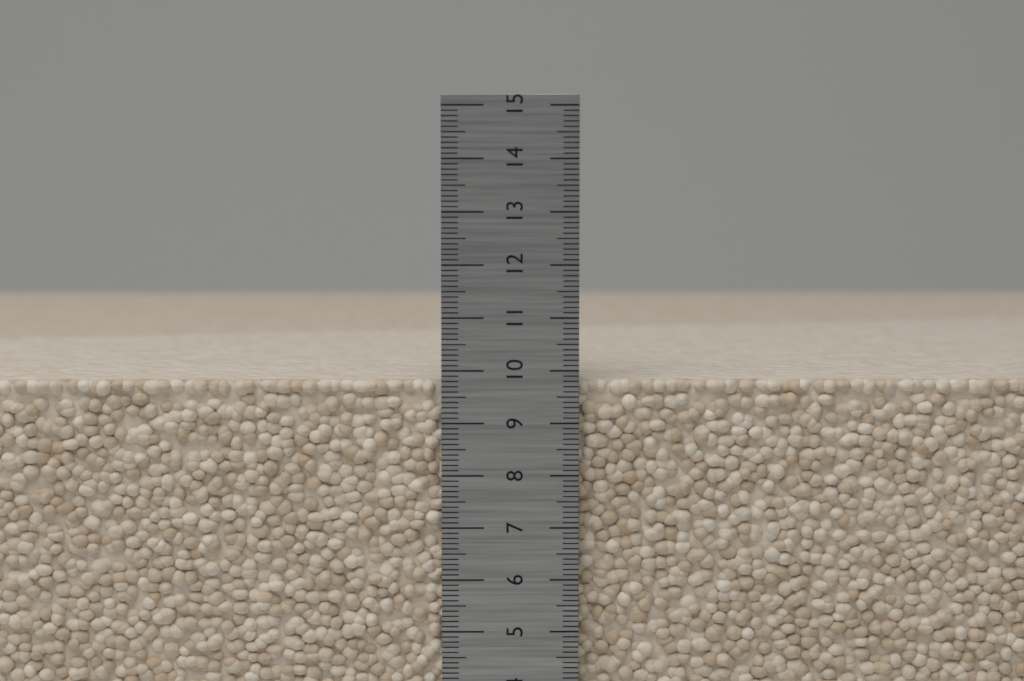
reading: 9.8 cm
